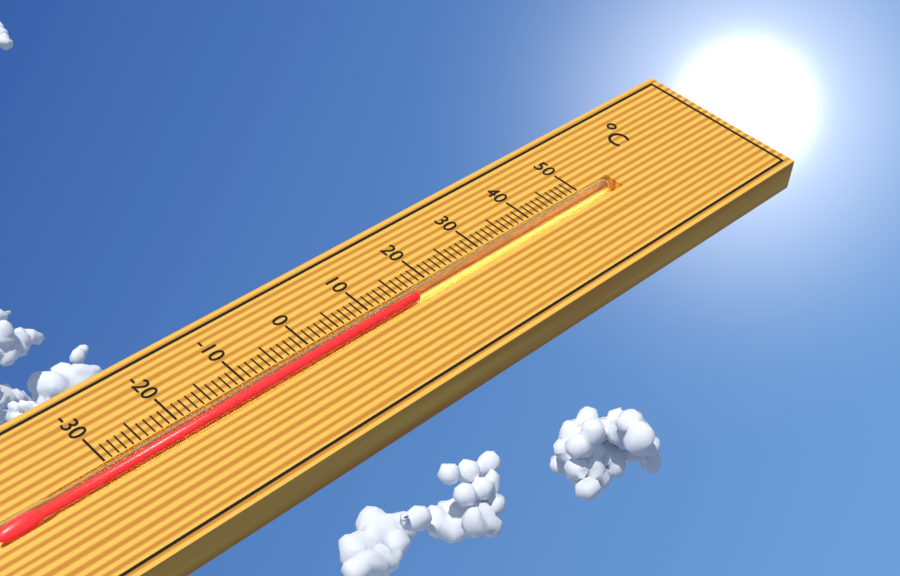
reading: 17 °C
